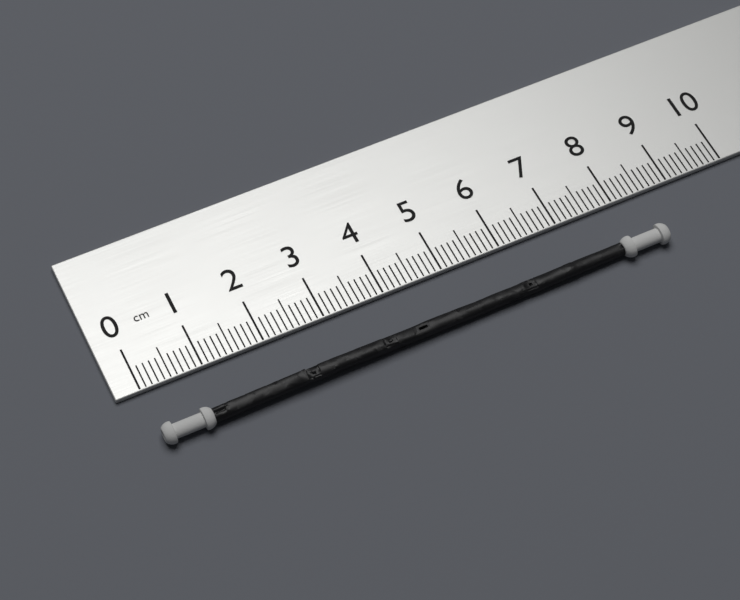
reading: 8.5 cm
